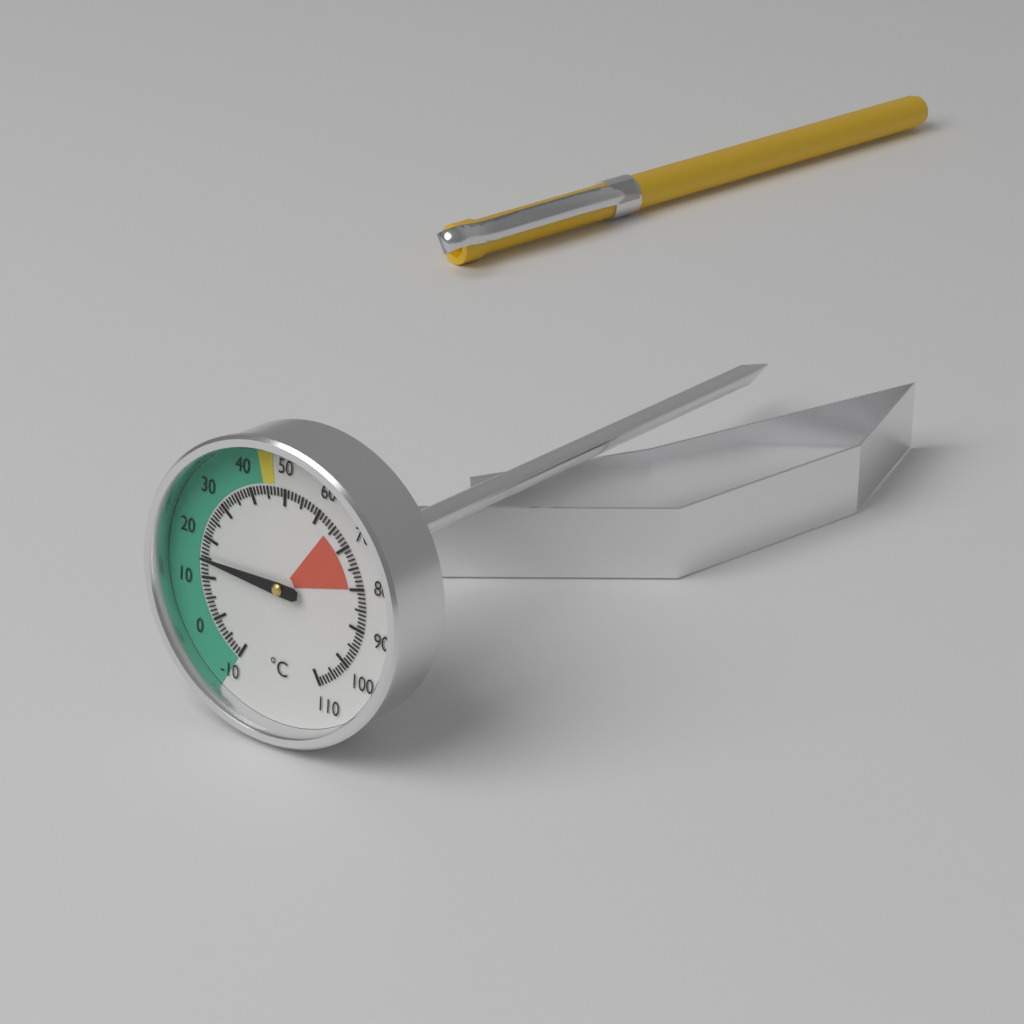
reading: 15 °C
